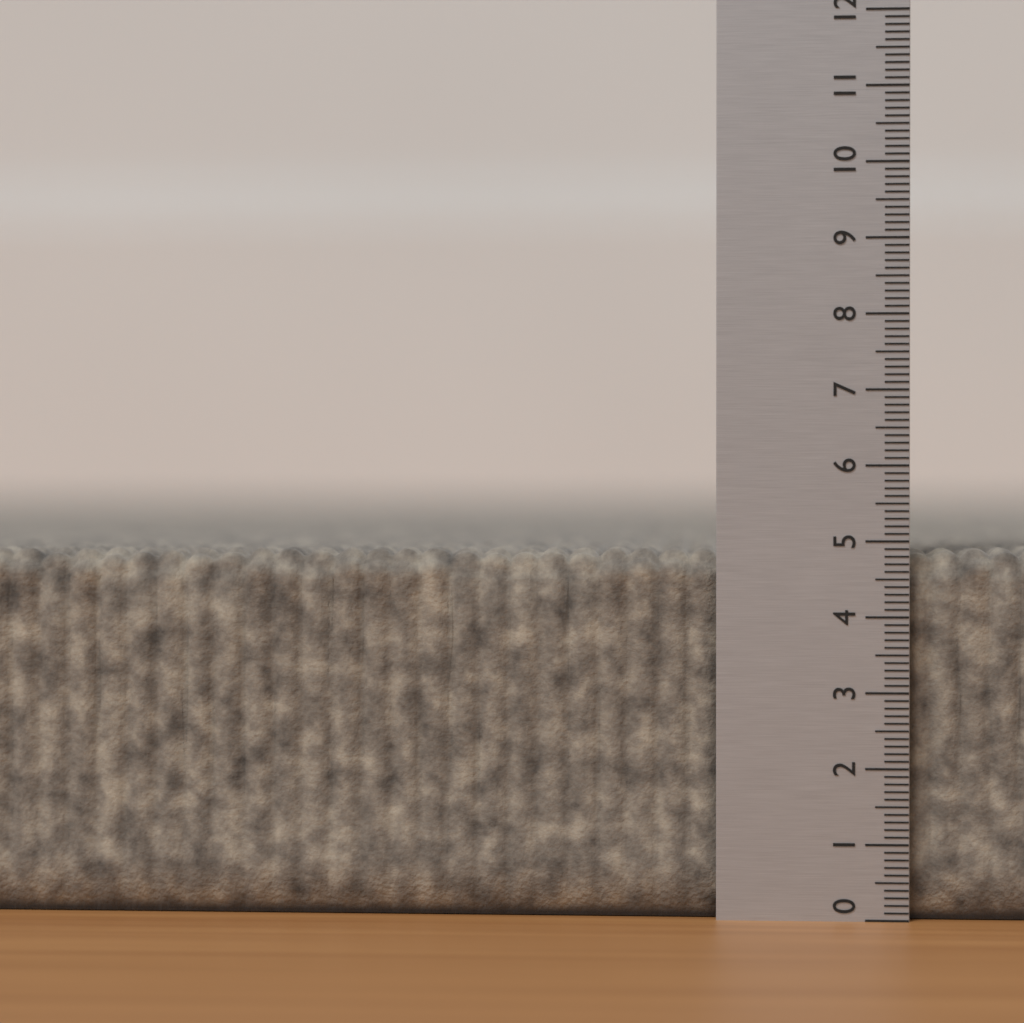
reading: 4.9 (no unit)
